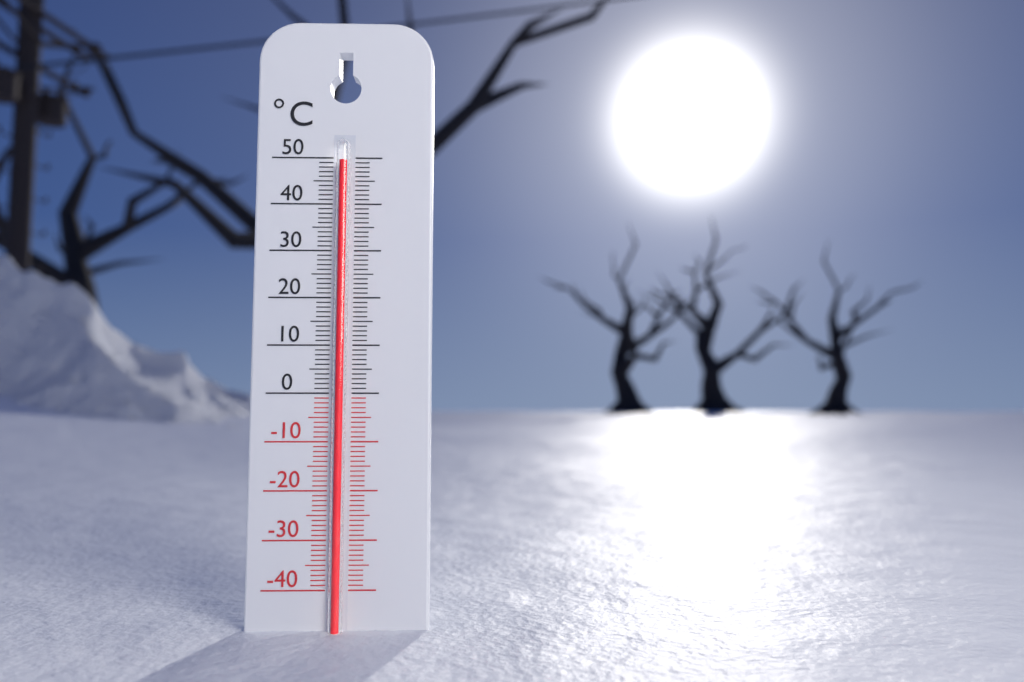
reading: 49 °C
